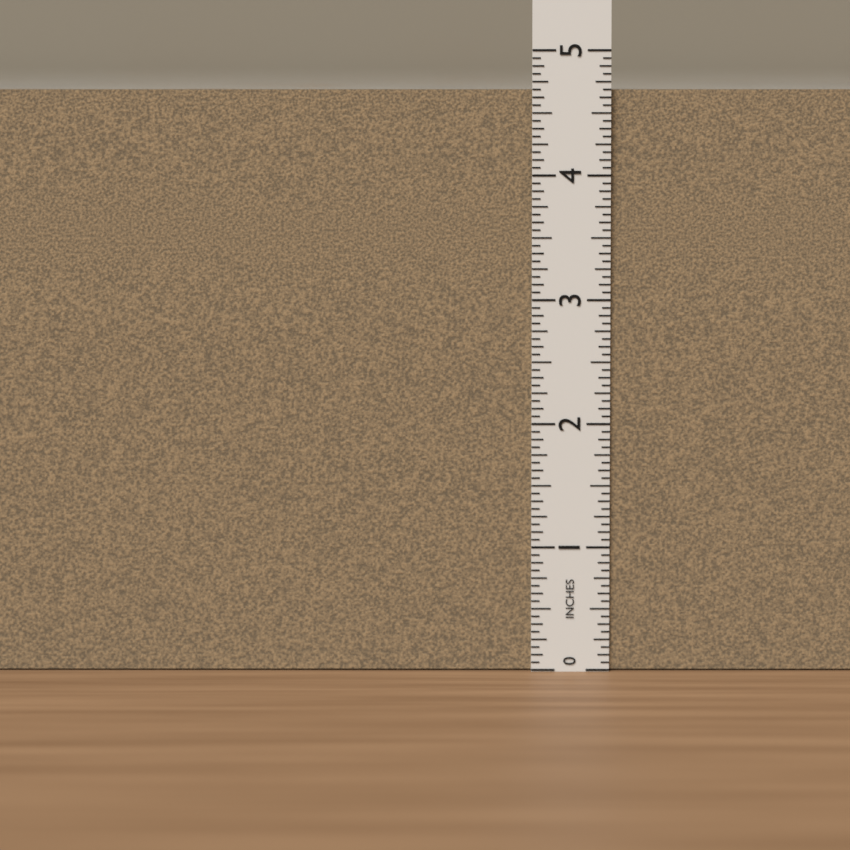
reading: 4.6875 in
